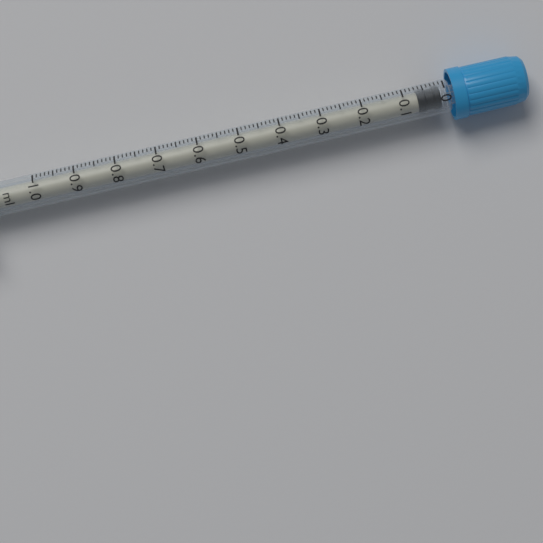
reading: 0.01 ml
